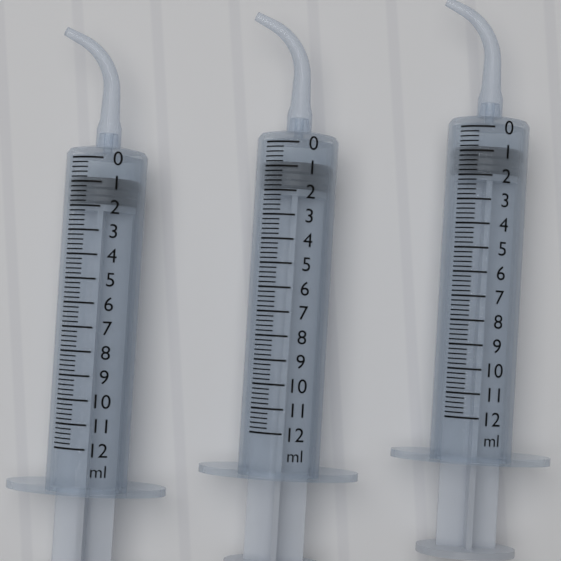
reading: 0.8 ml
